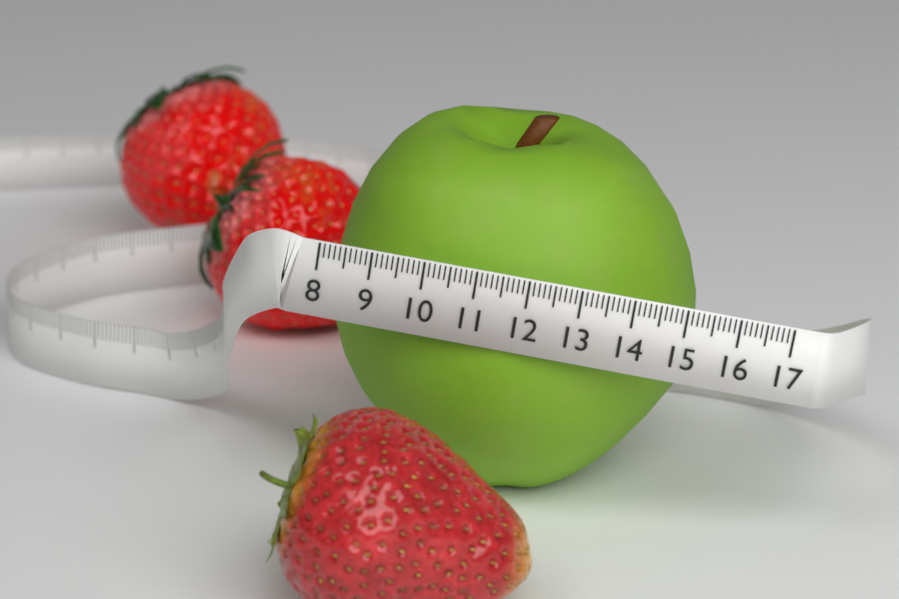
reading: 15.3 (no unit)
